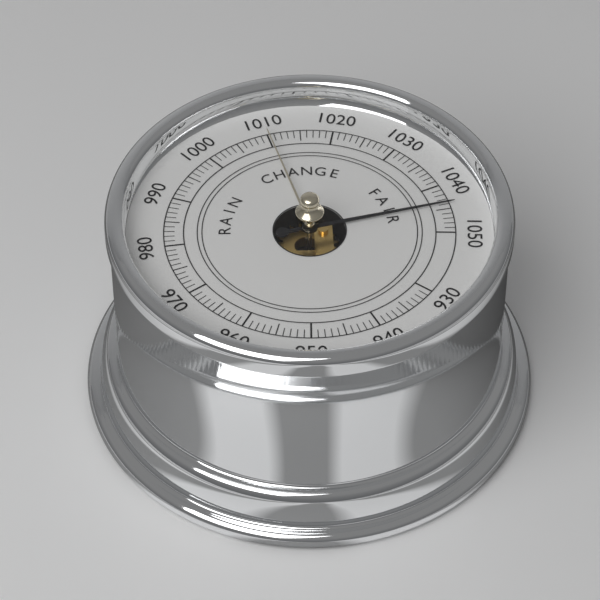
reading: 1044 (no unit)
